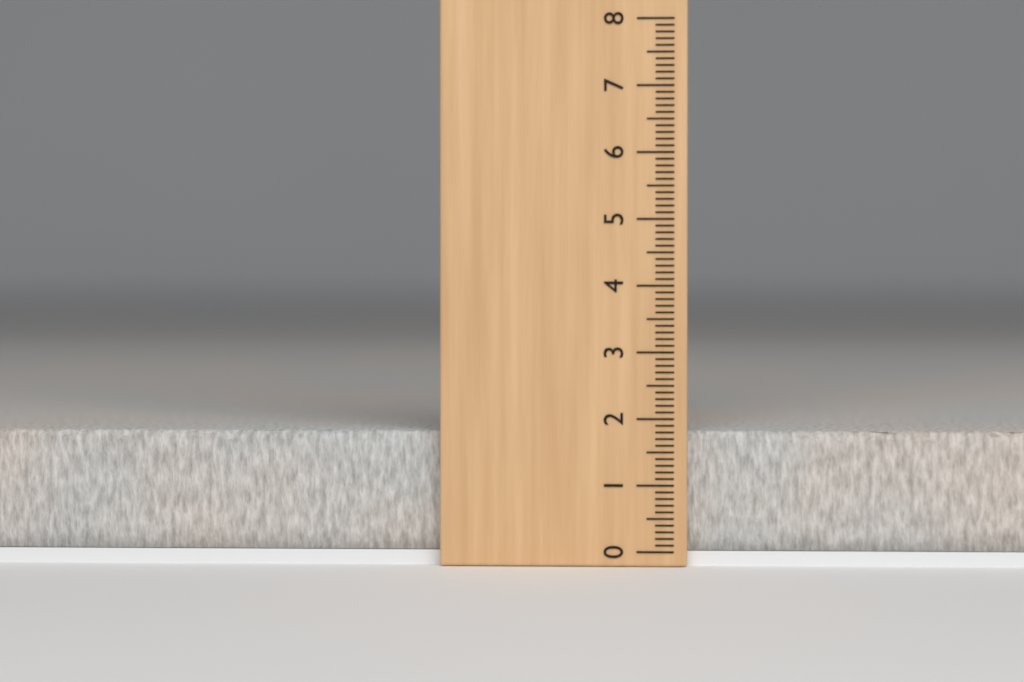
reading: 1.8 (no unit)
